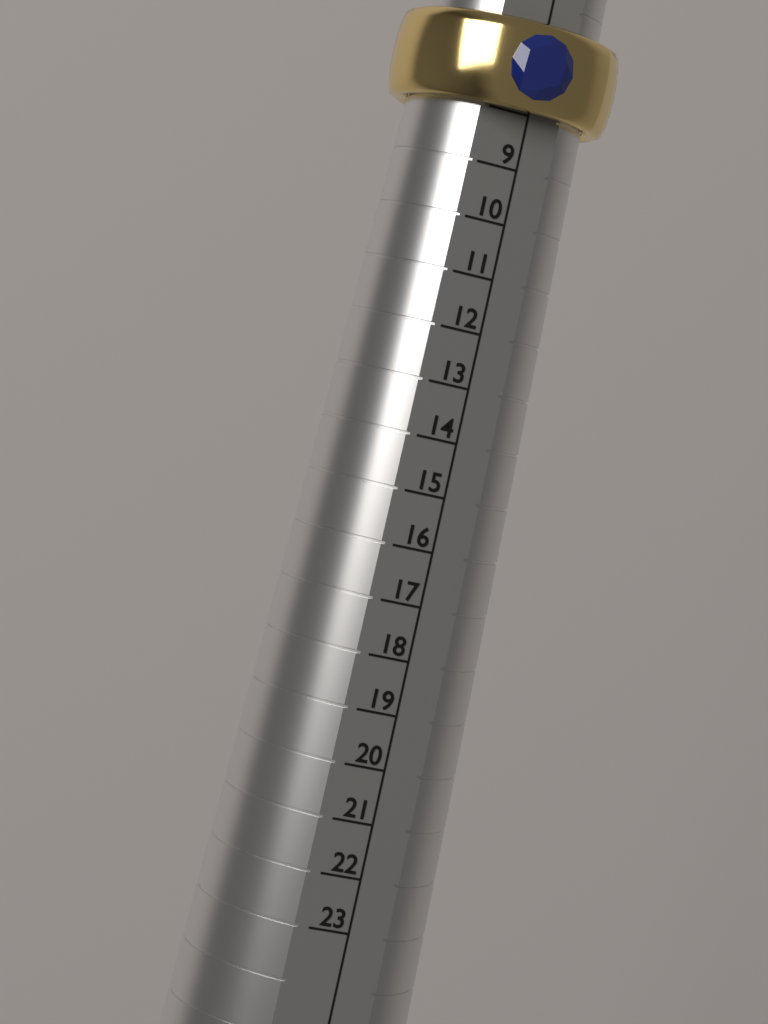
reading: 8 (no unit)
